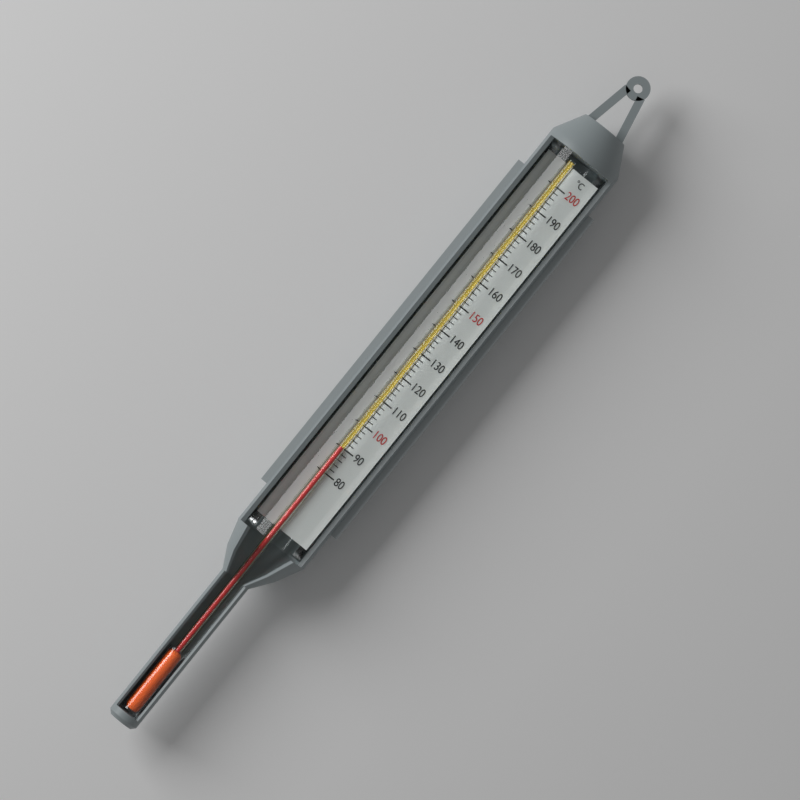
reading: 90 °C
